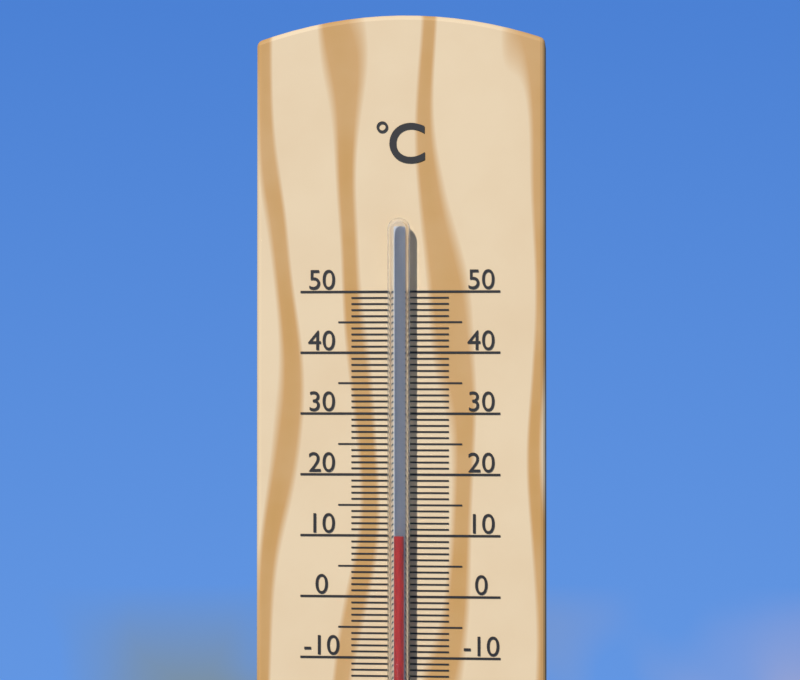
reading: 10 °C
